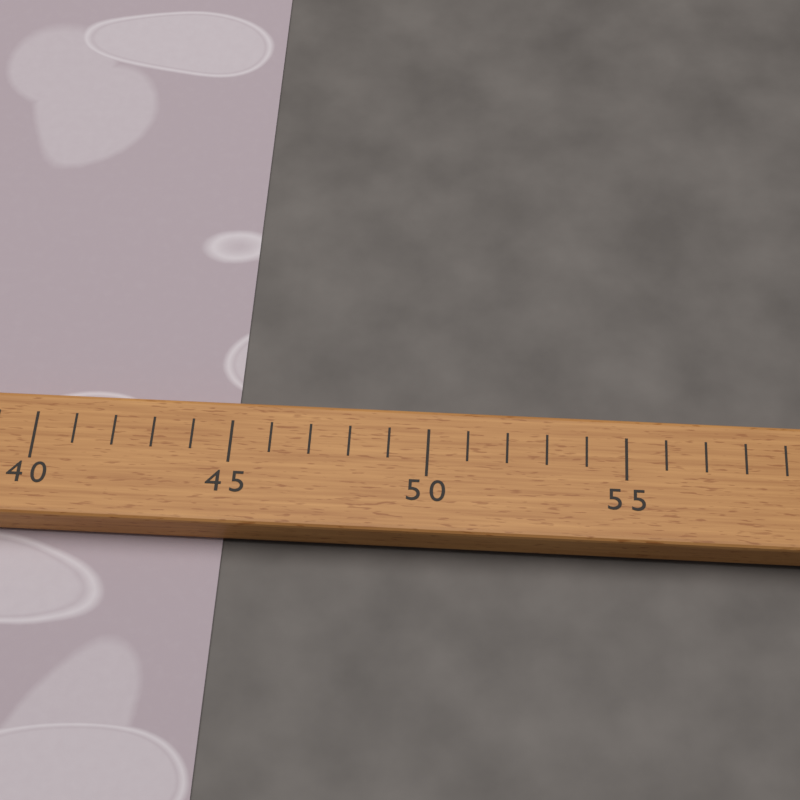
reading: 45 (no unit)
